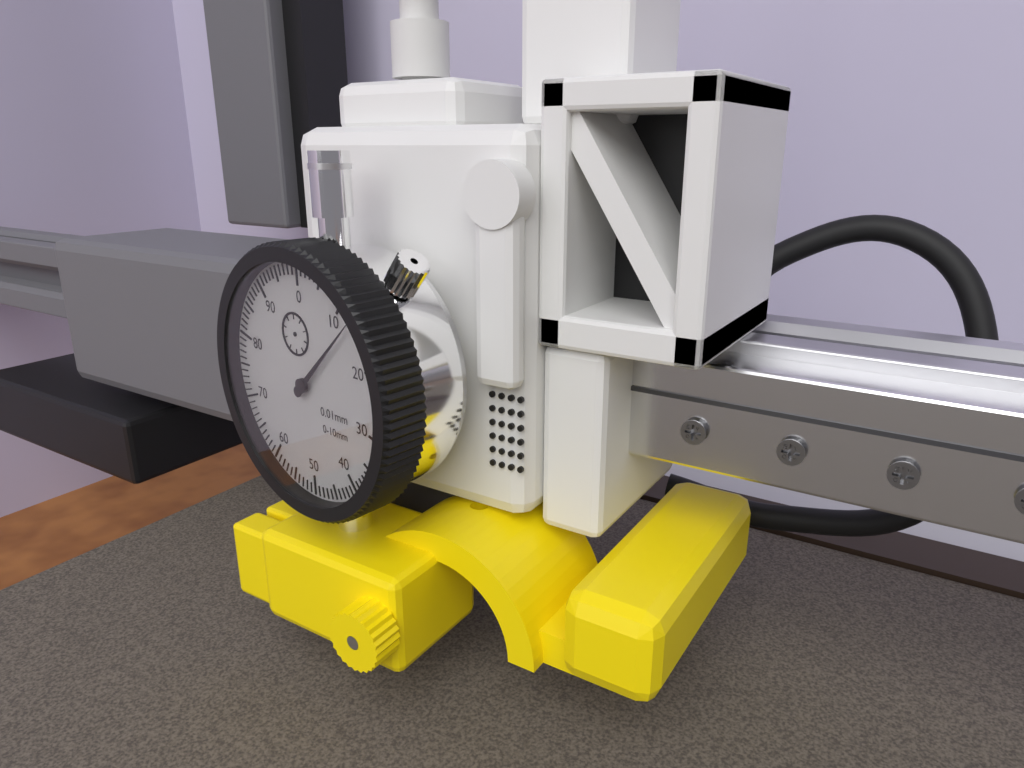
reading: 13 0.01mm
